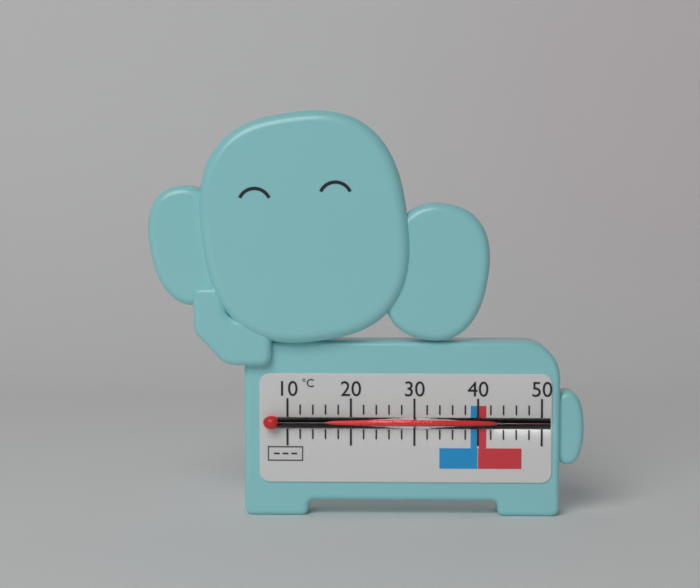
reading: 42 °C
